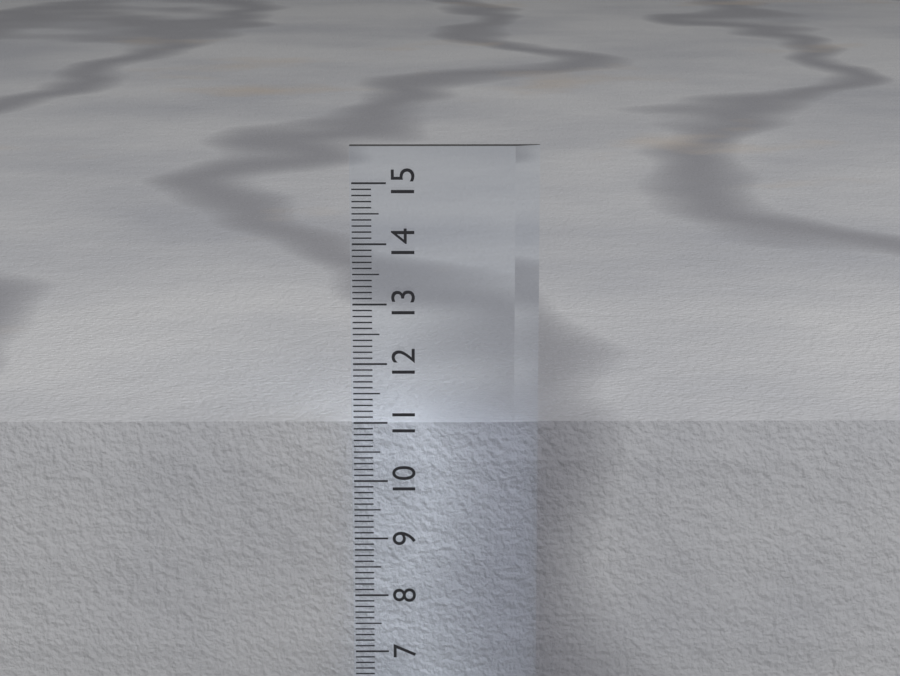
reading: 10.9 cm
